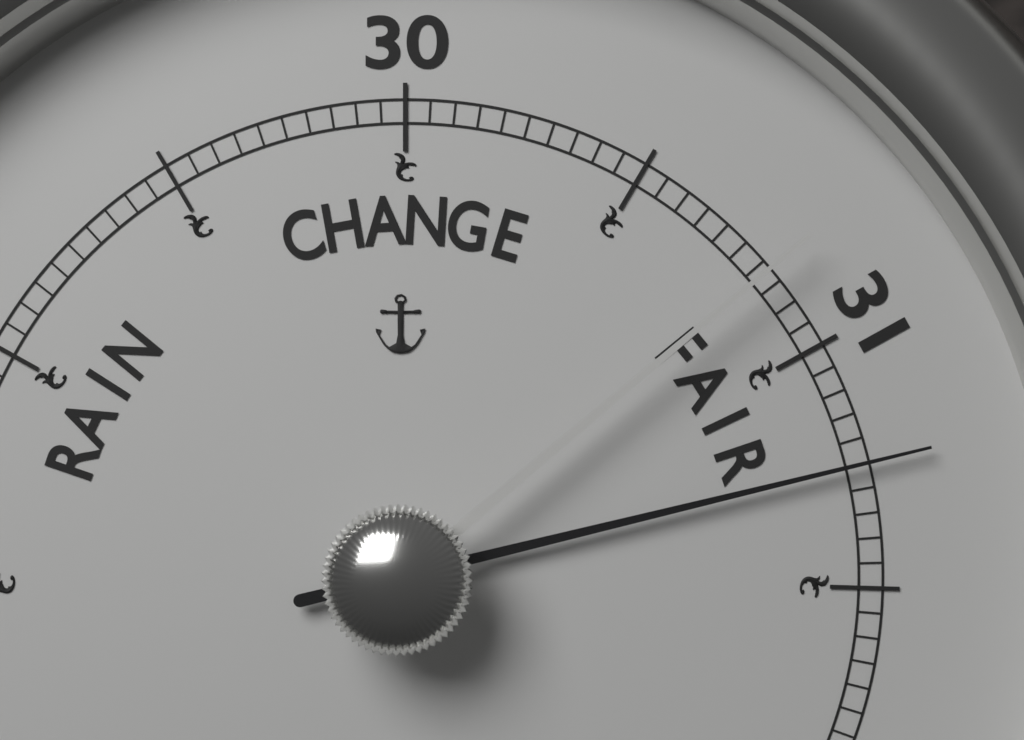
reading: 31.25 (no unit)
